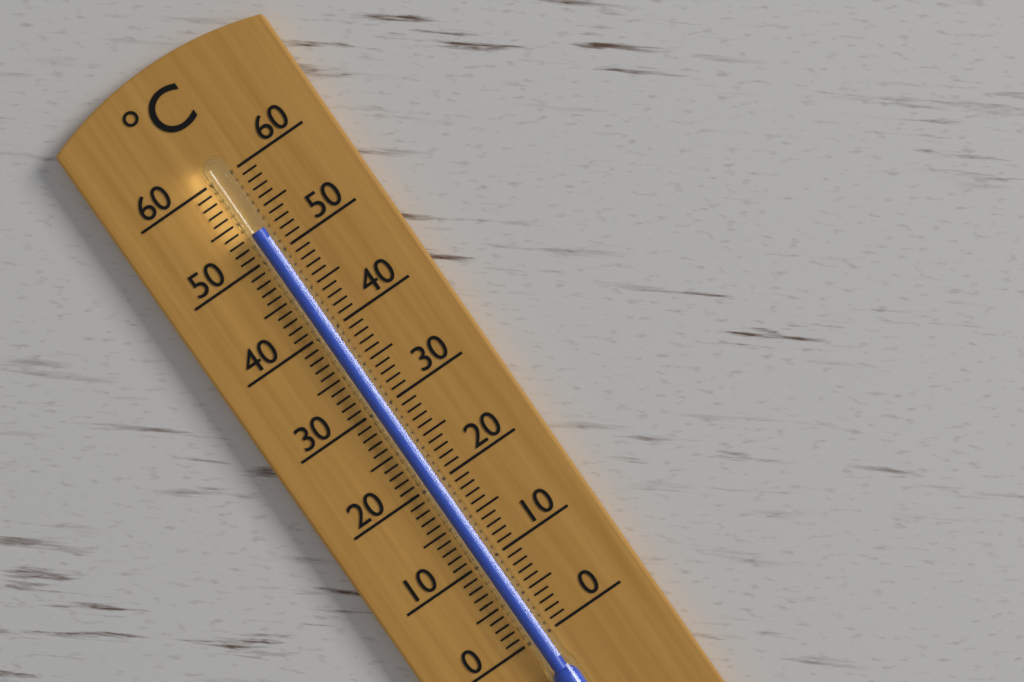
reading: 53 °C
